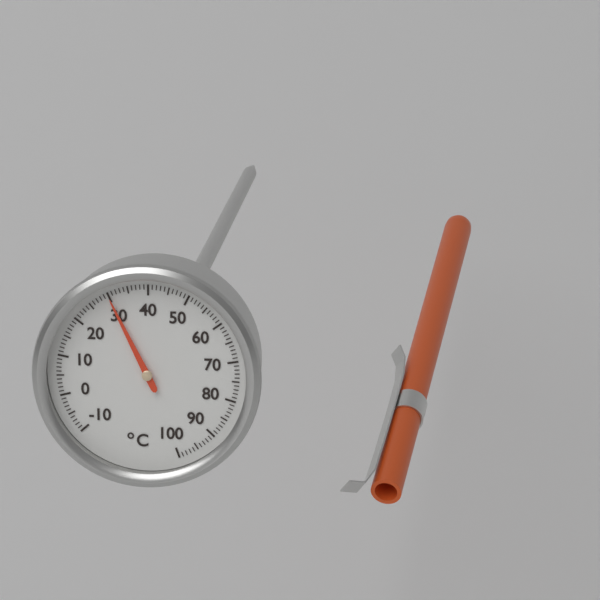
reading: 30 °C
